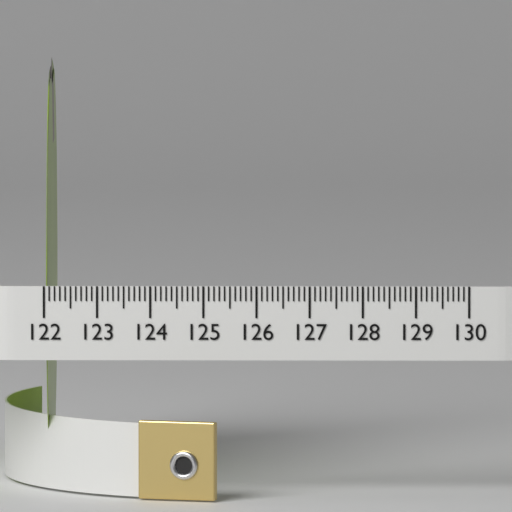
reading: 122.1 (no unit)
